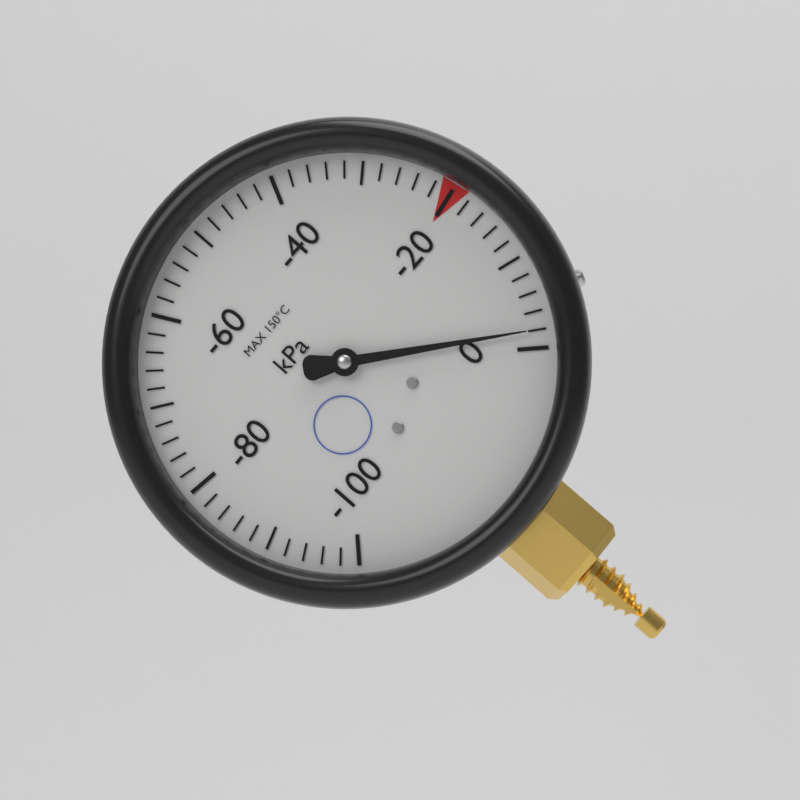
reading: -2 kPa
